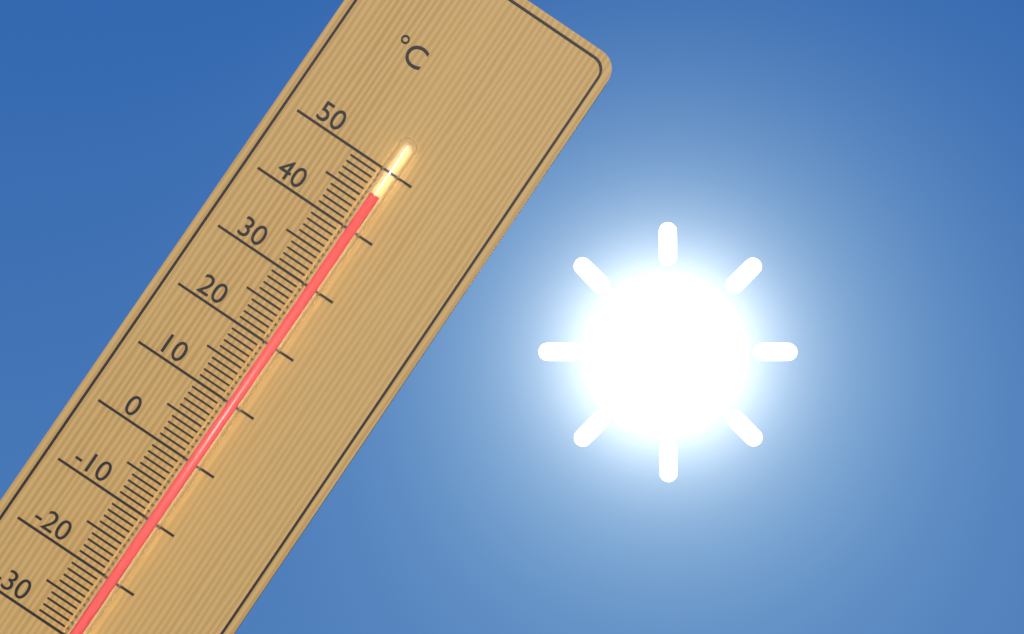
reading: 46 °C
